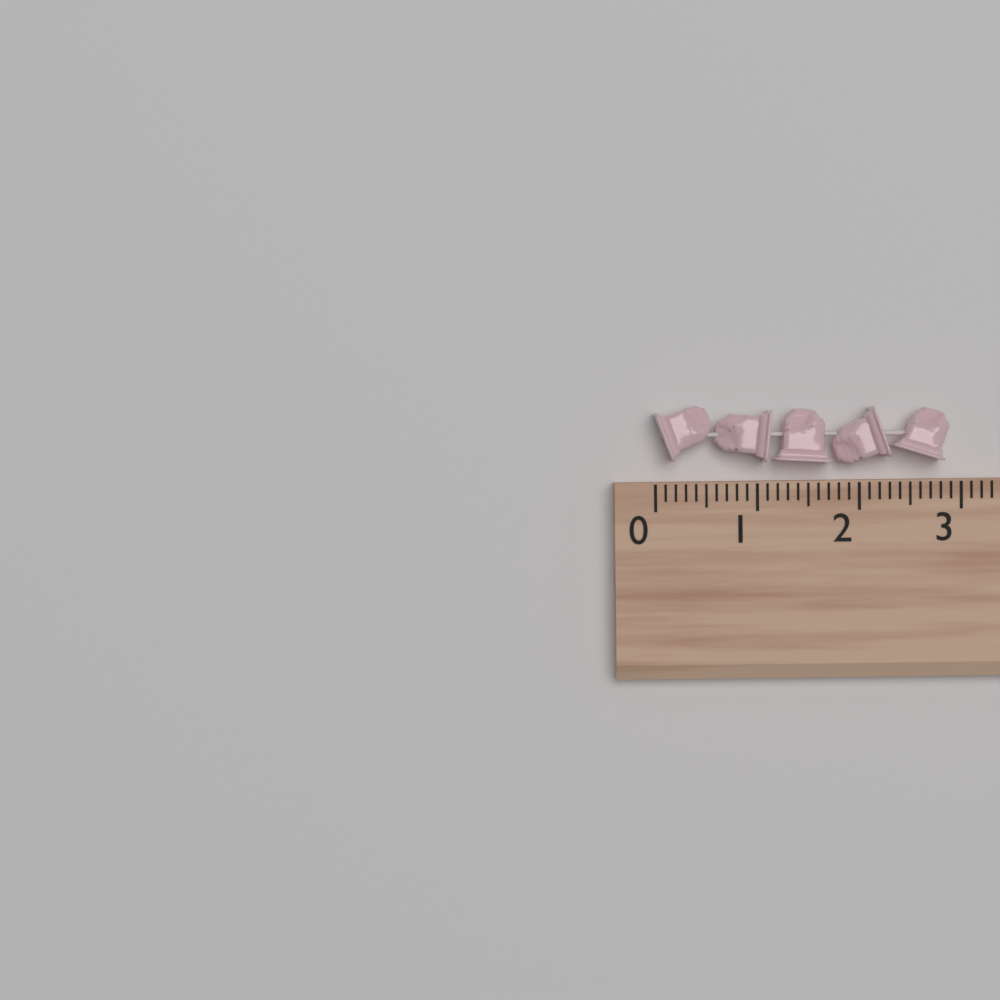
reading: 2.9 (no unit)
